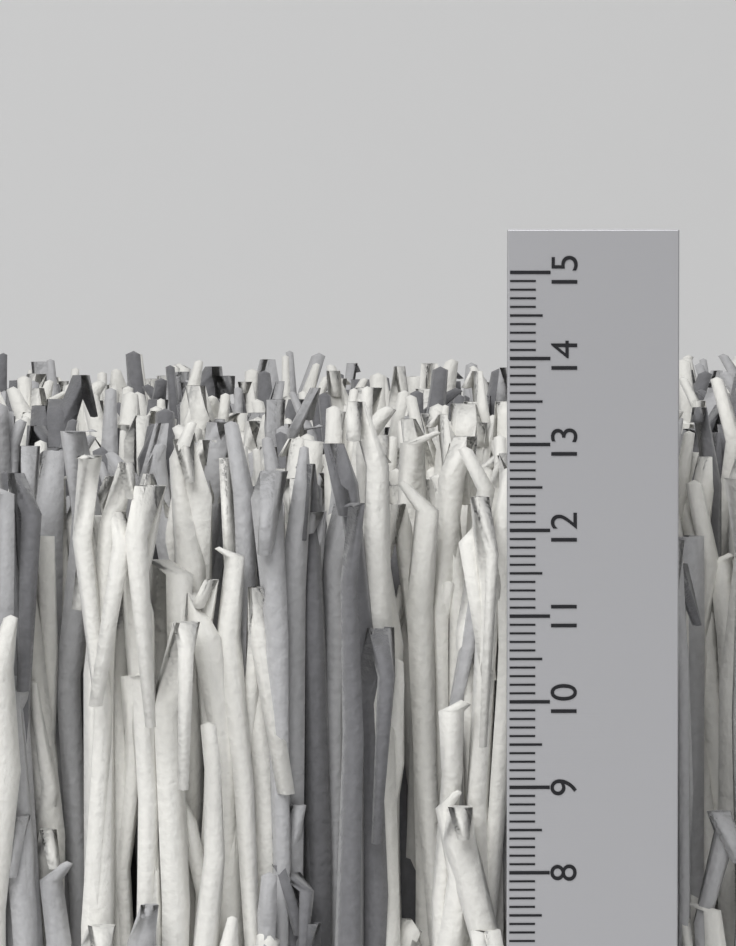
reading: 13.8 cm
